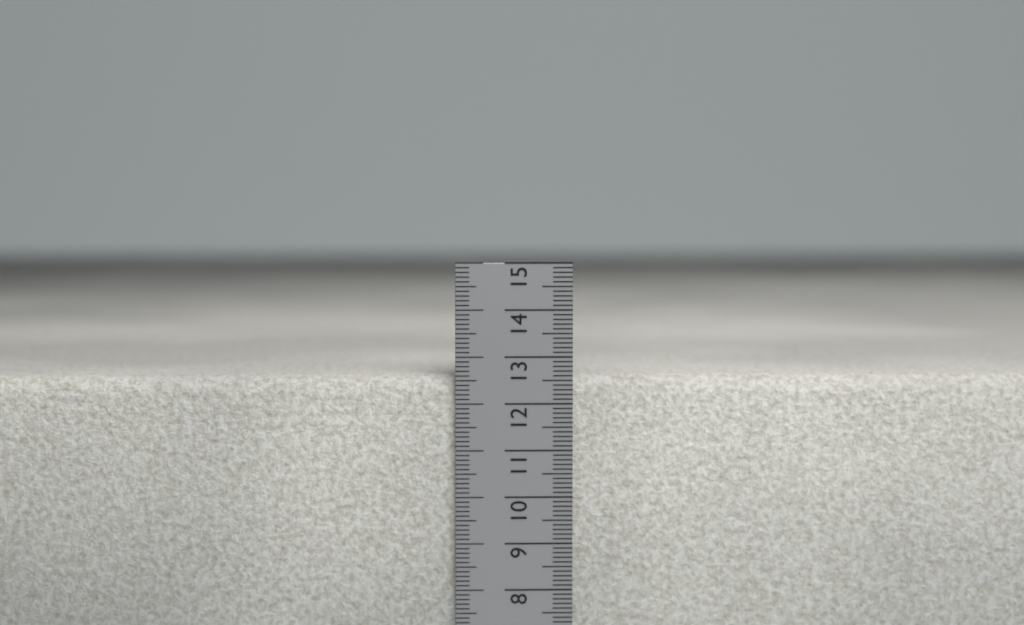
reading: 12.6 cm
